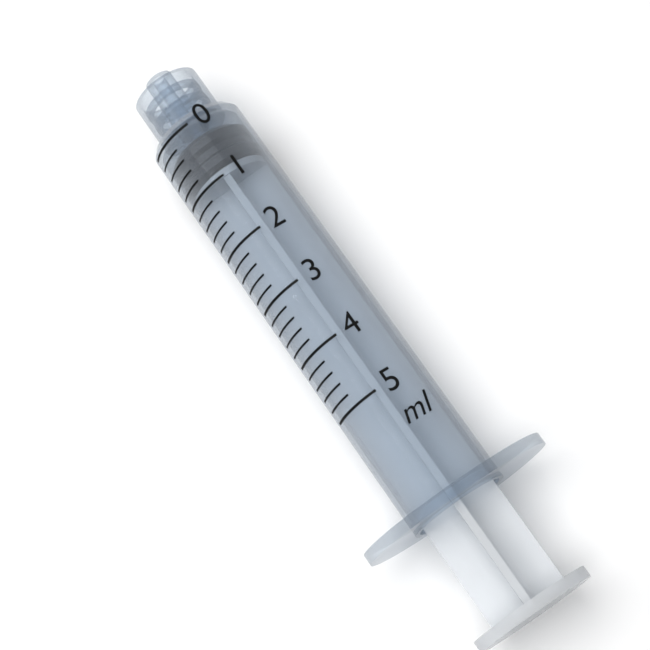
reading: 0.2 ml
